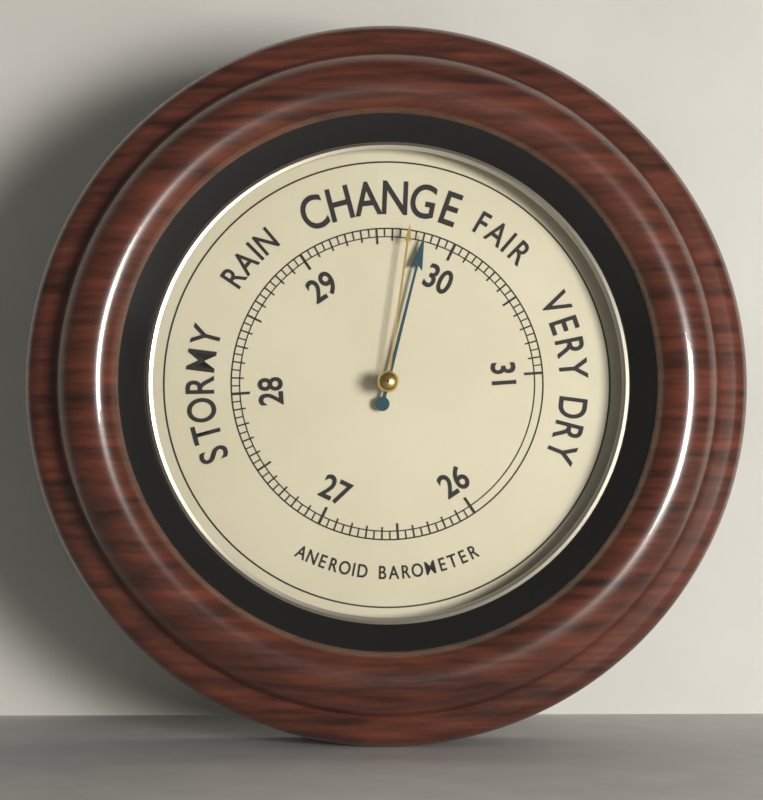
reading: 29.80 (no unit)
